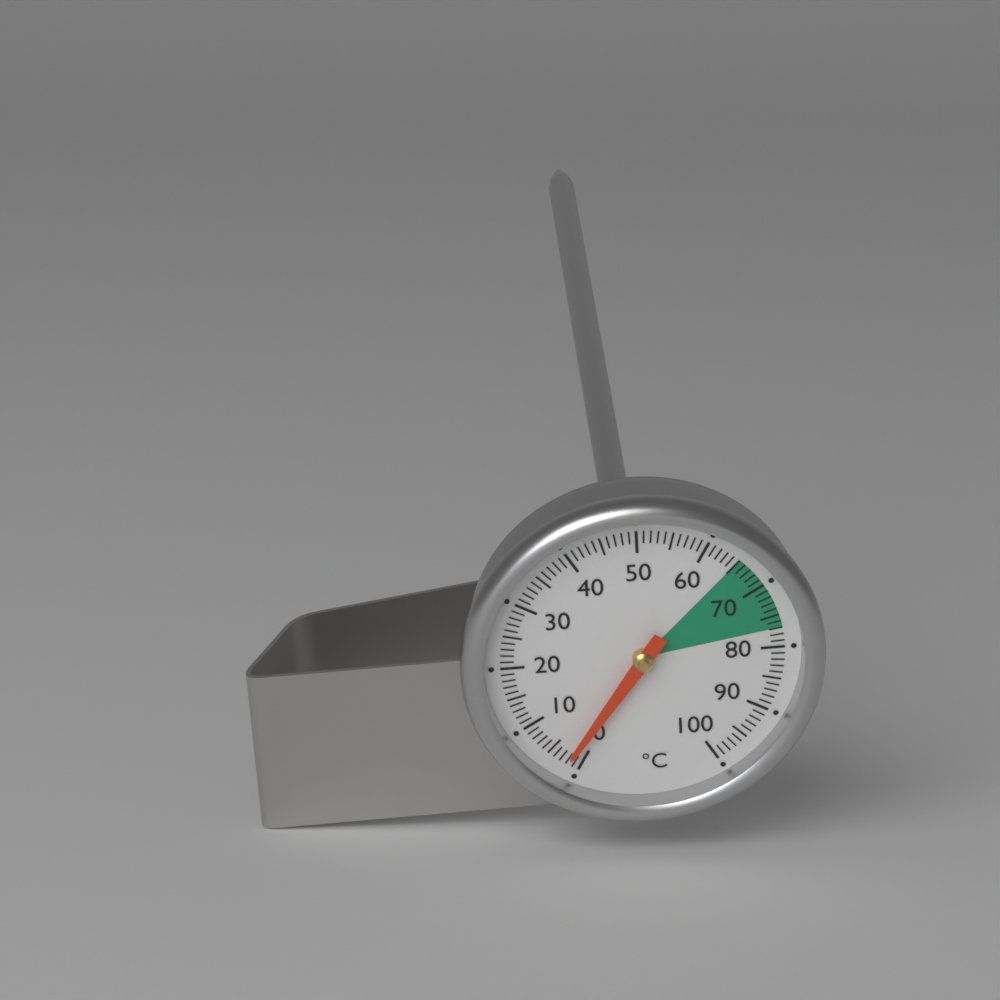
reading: 2 °C
